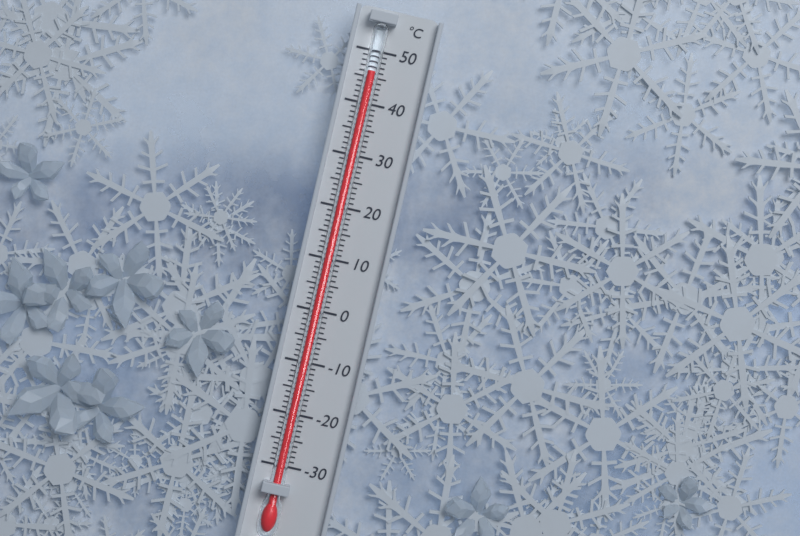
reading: 46 °C
